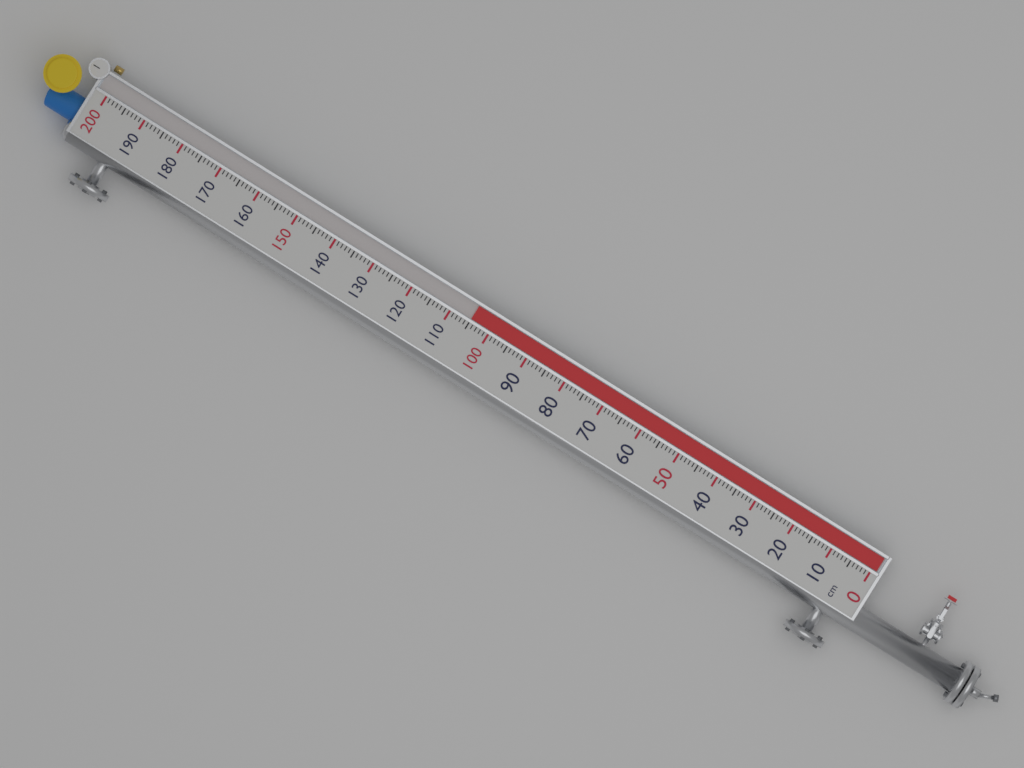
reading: 105 cm
